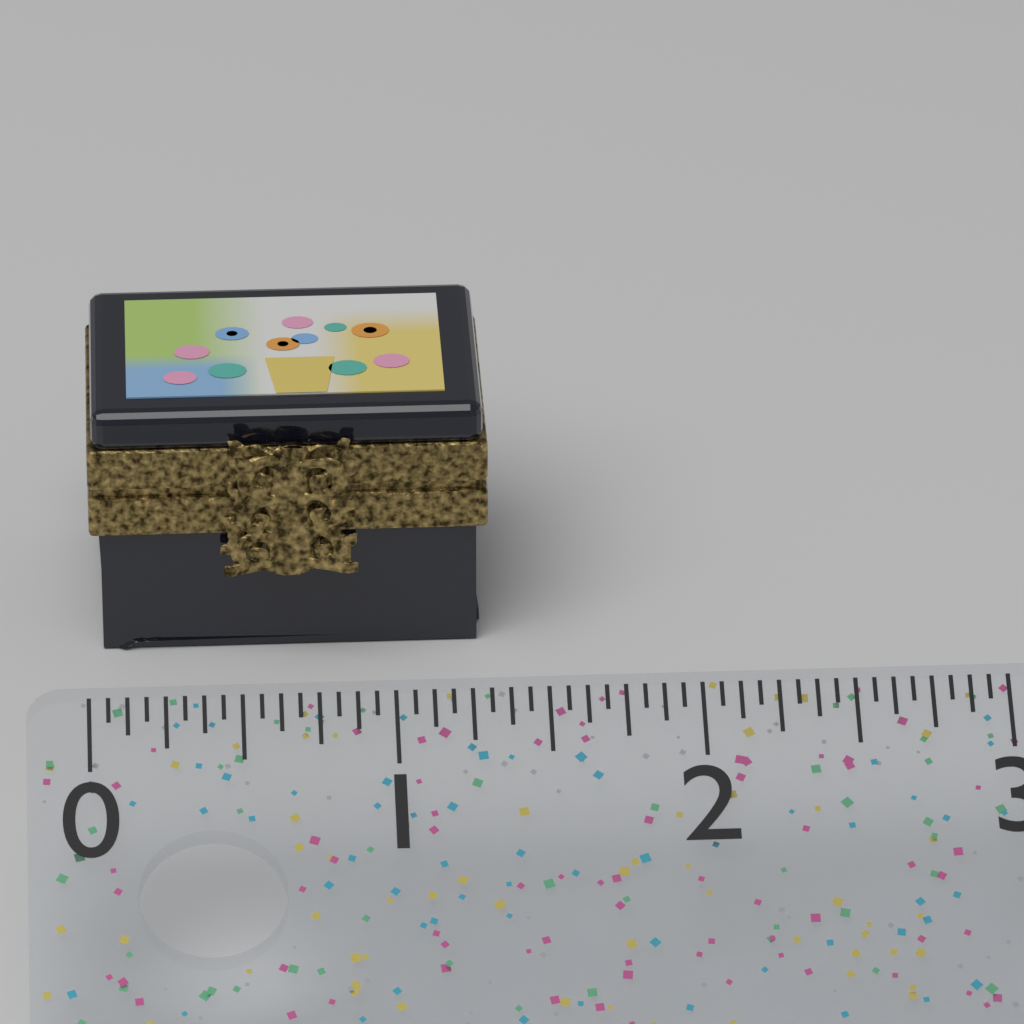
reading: 1.3750 (no unit)
